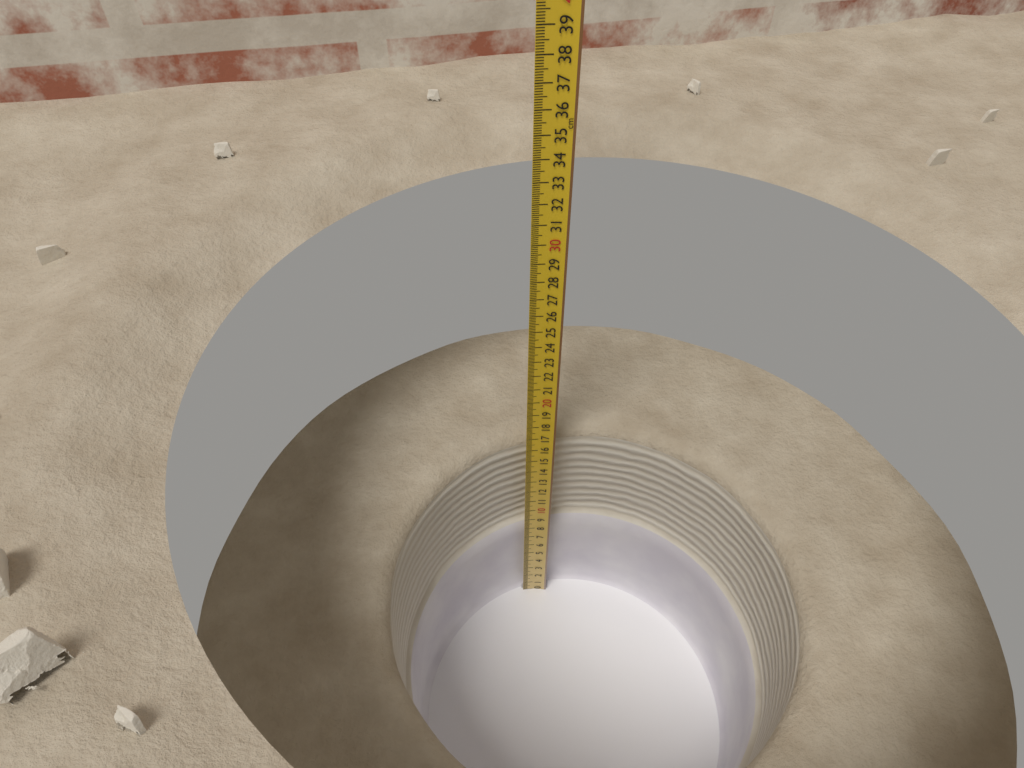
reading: 16.2 cm
